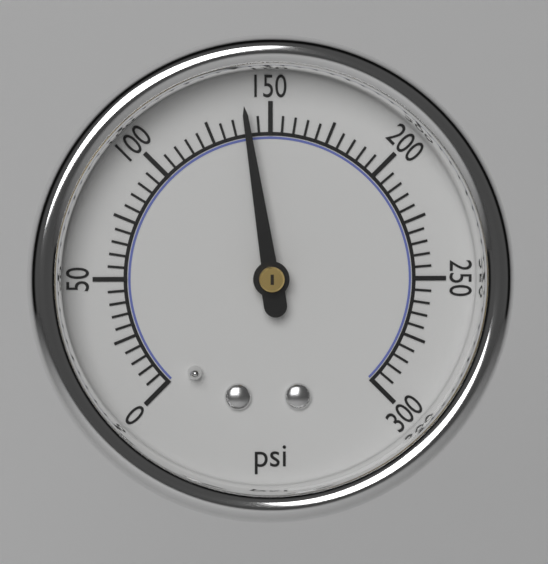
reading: 140 psi
